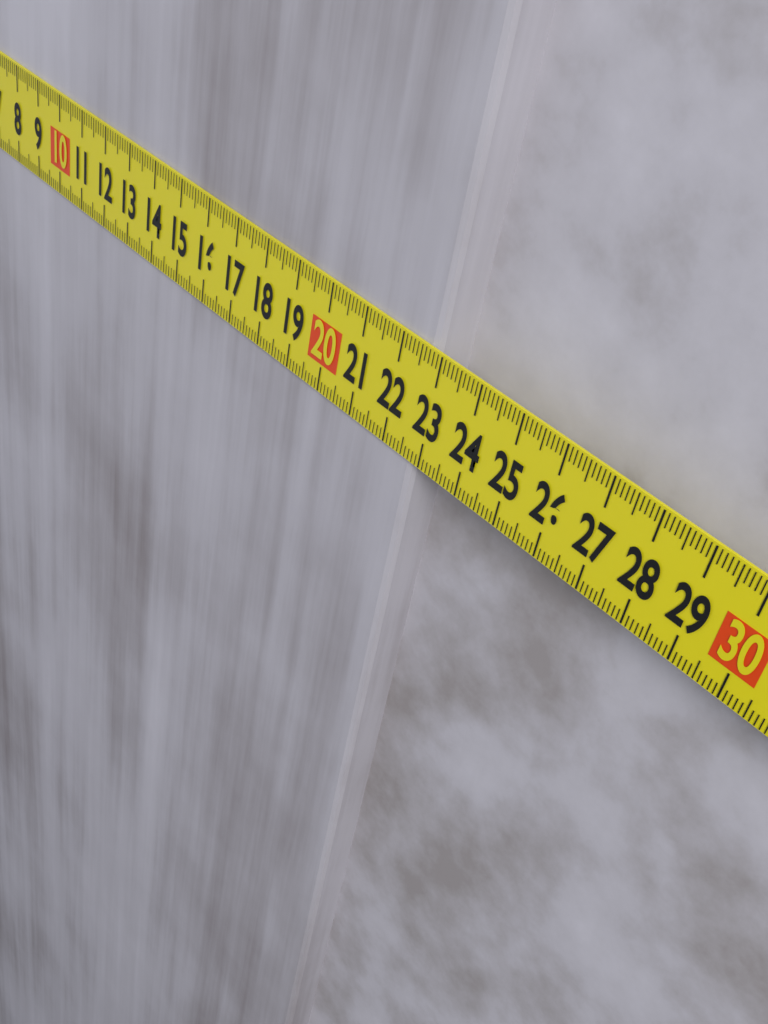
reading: 22.8 cm
